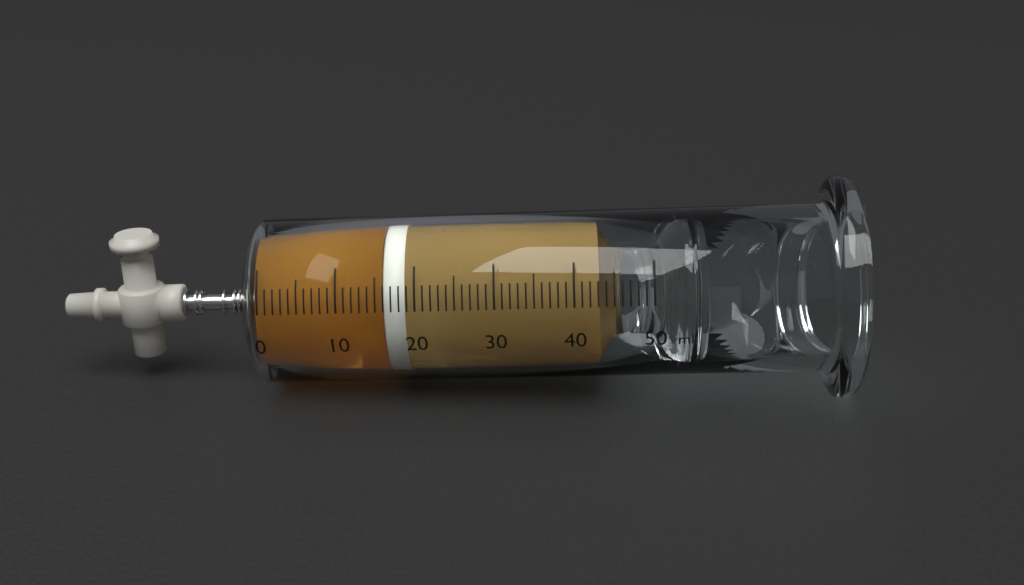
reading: 16 ml
